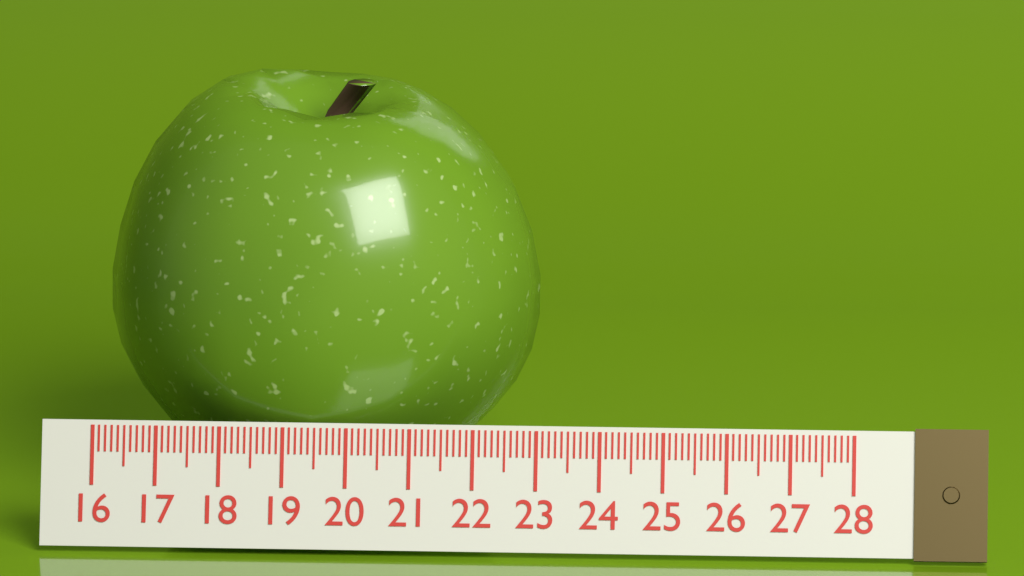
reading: 22.9 (no unit)
